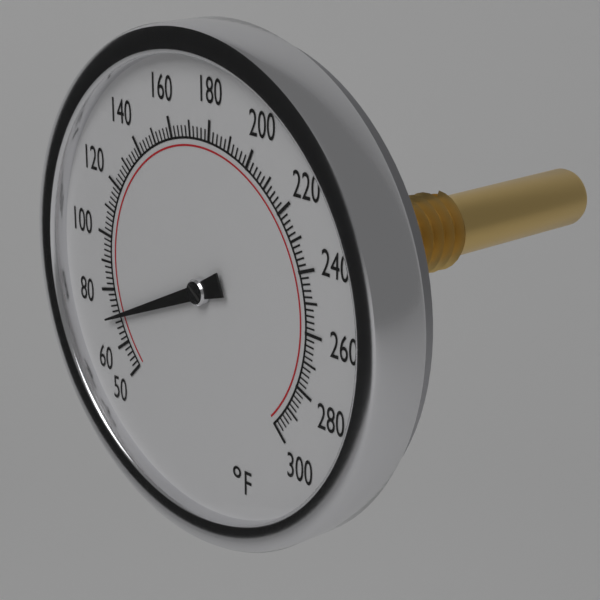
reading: 70 °F
